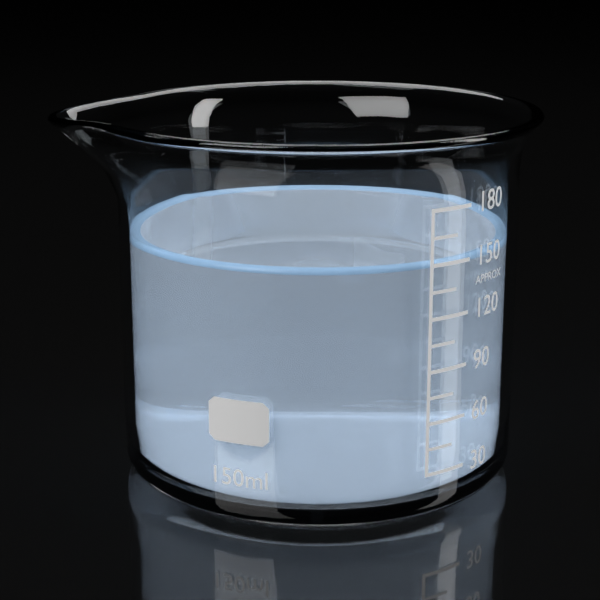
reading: 150 ml
